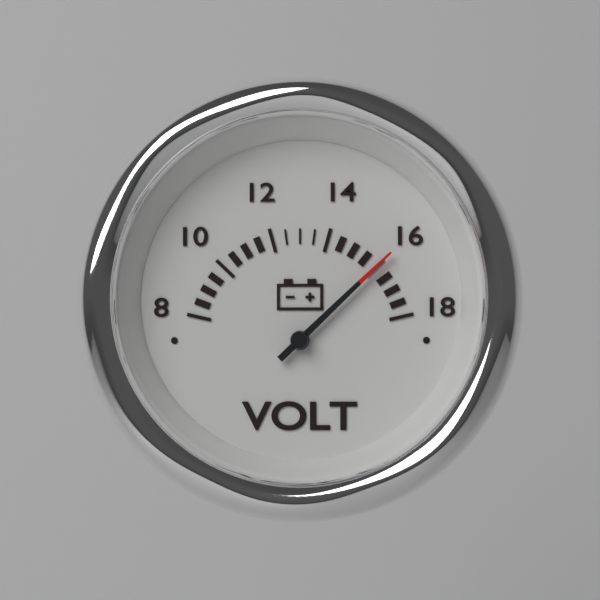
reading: 16.0 V
